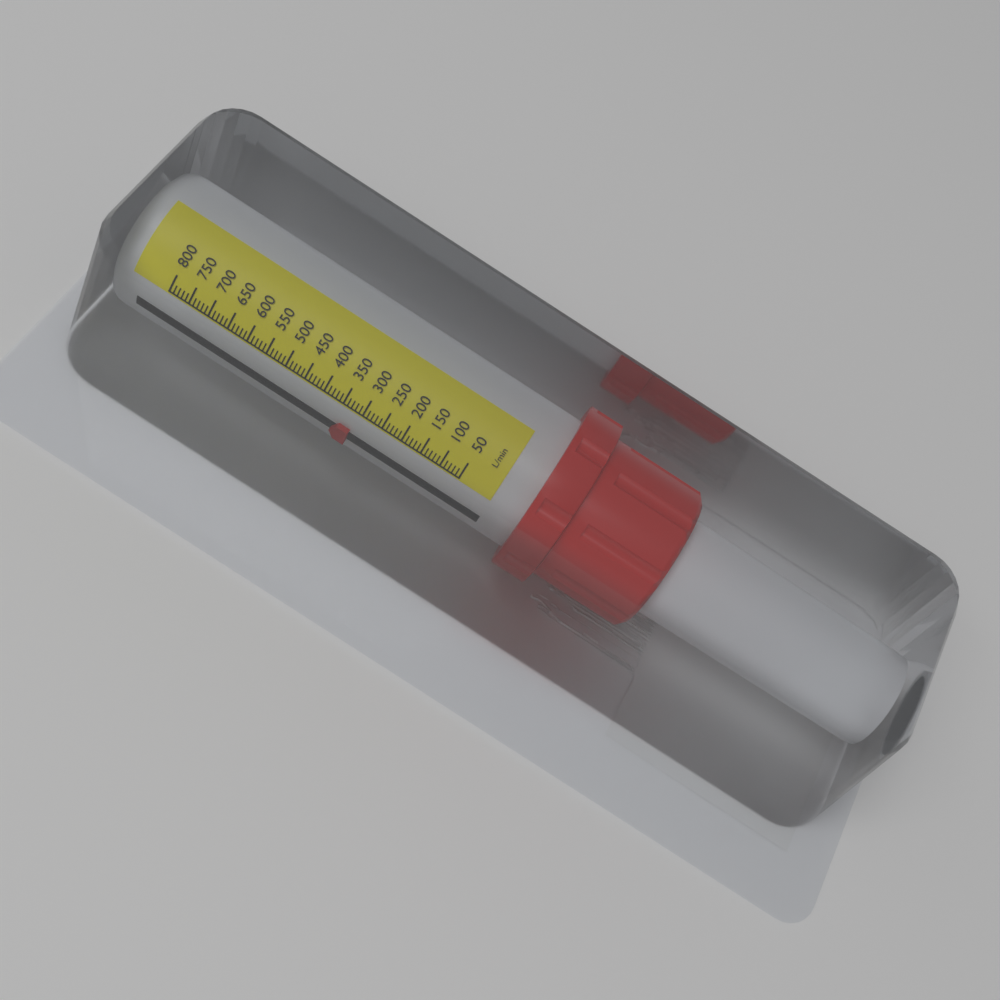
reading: 310 L/min
